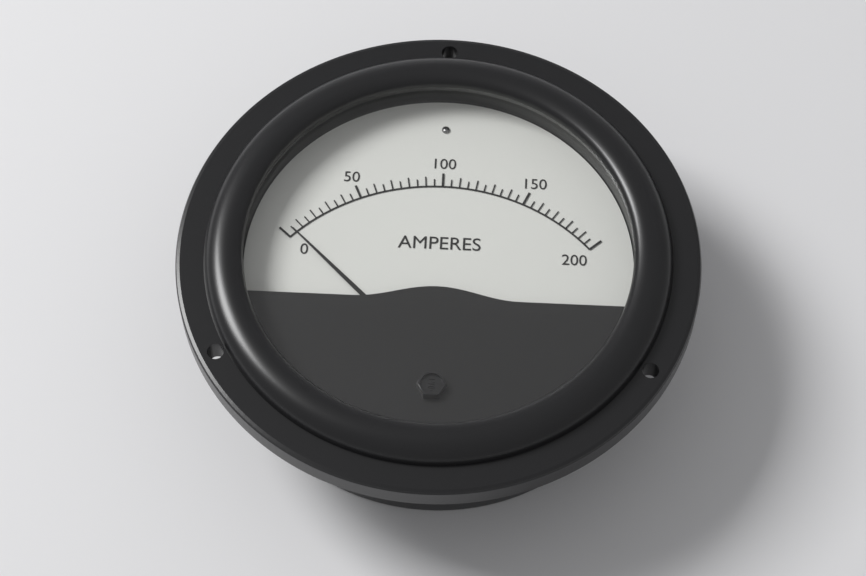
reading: 5 A
